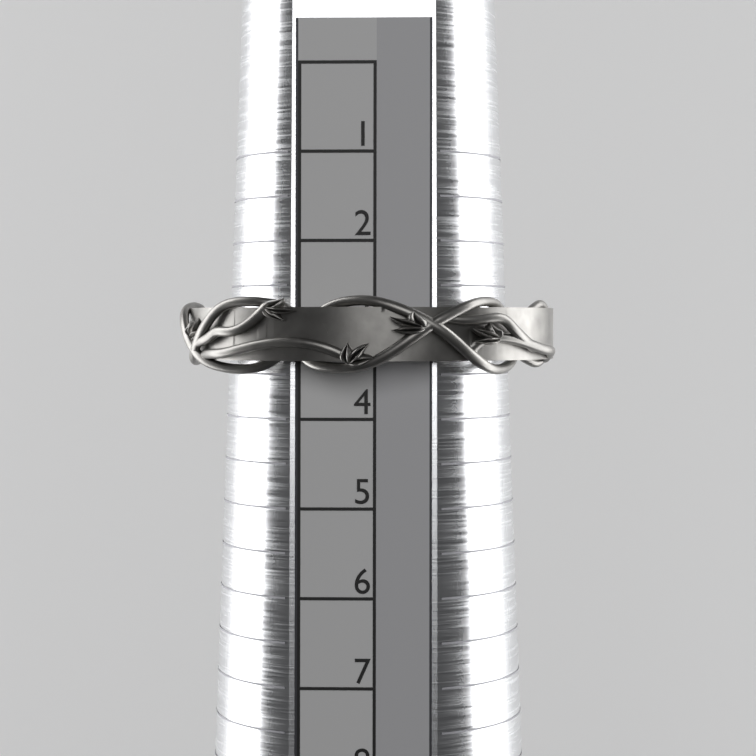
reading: 3.5 (no unit)
